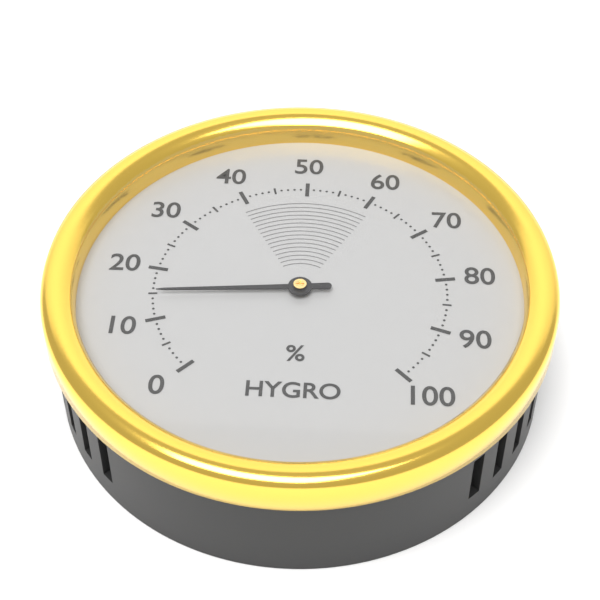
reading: 15 %
